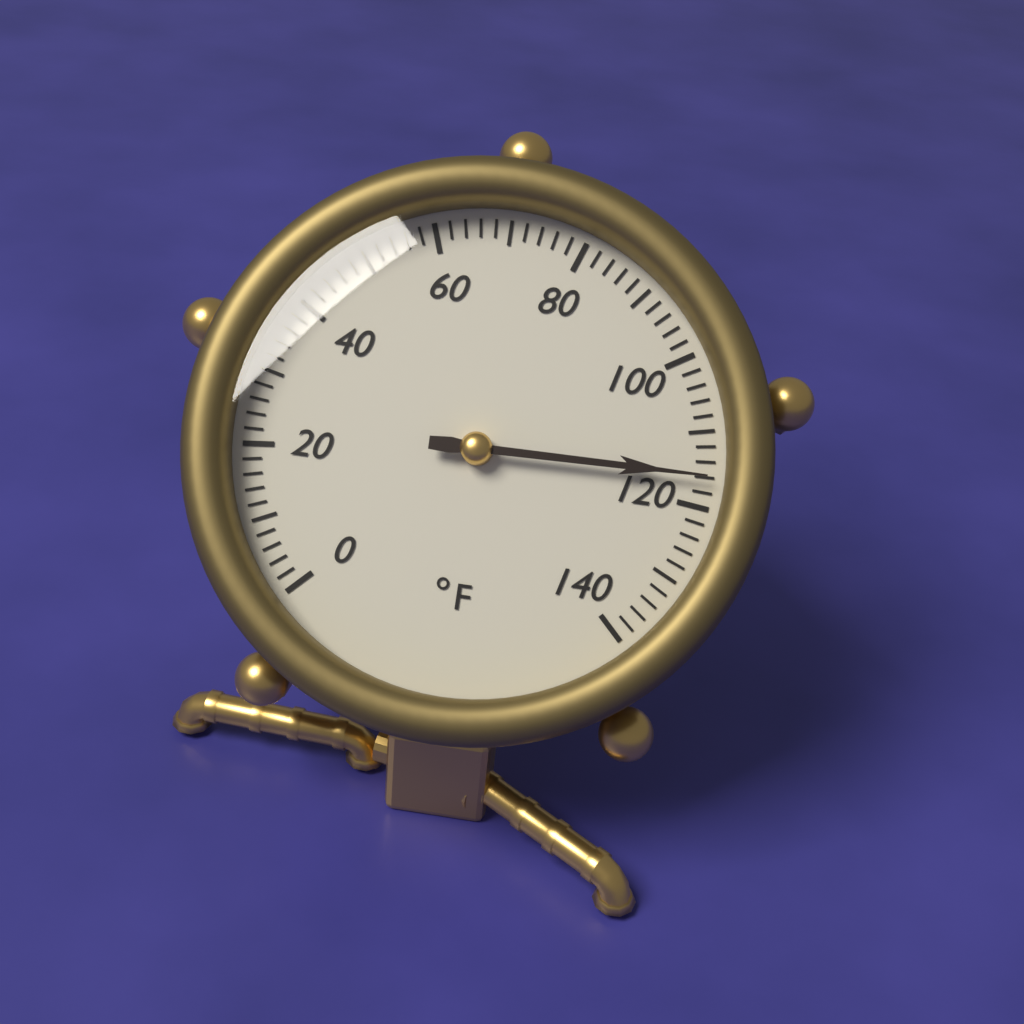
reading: 116 °F
